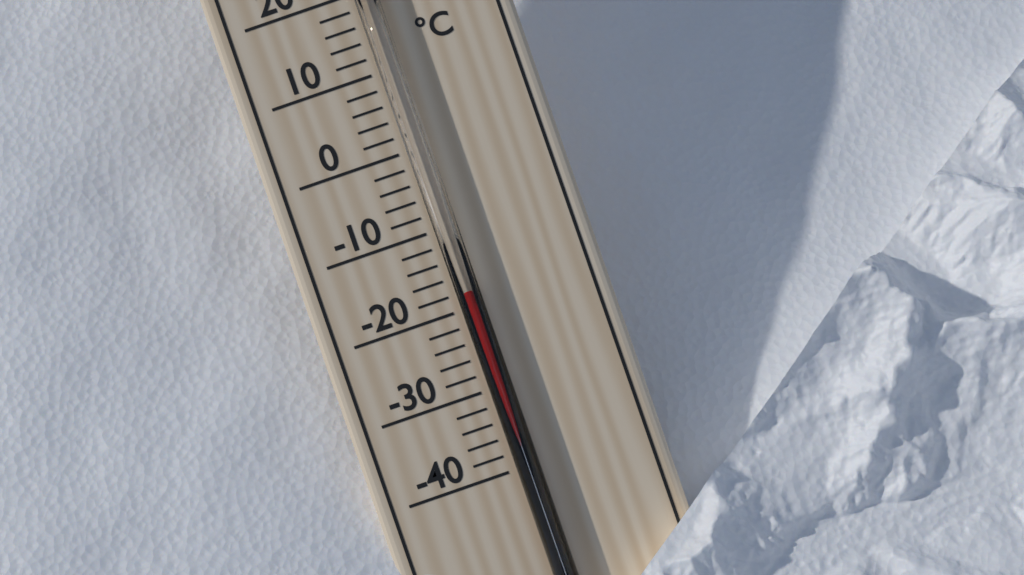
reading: -18 °C
